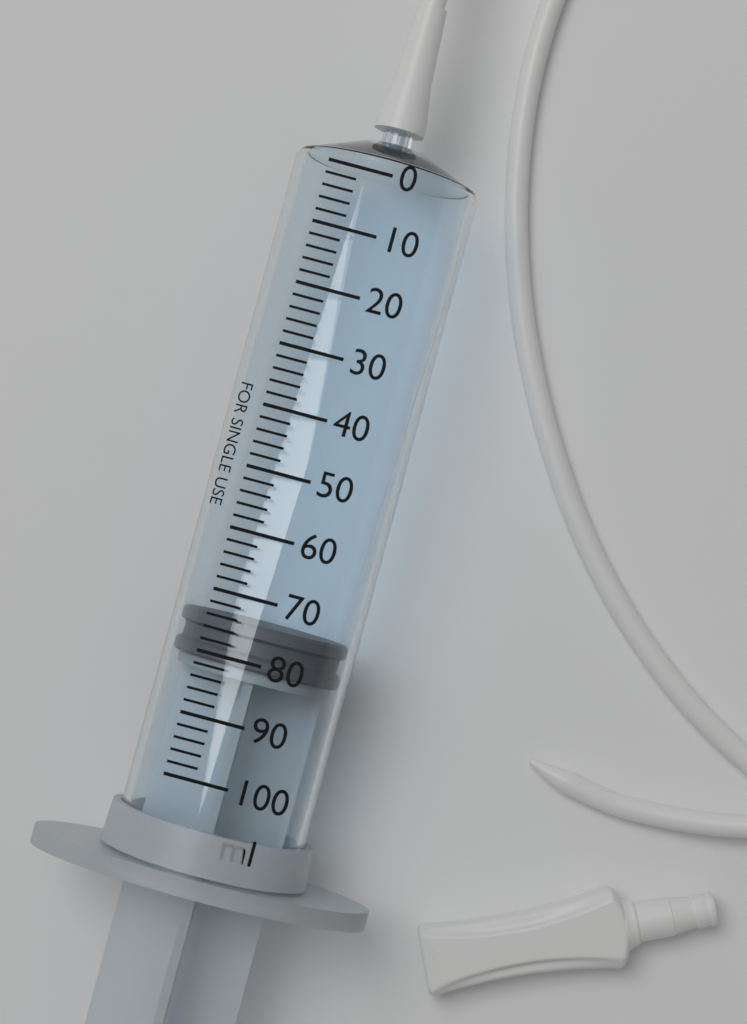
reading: 74 ml
